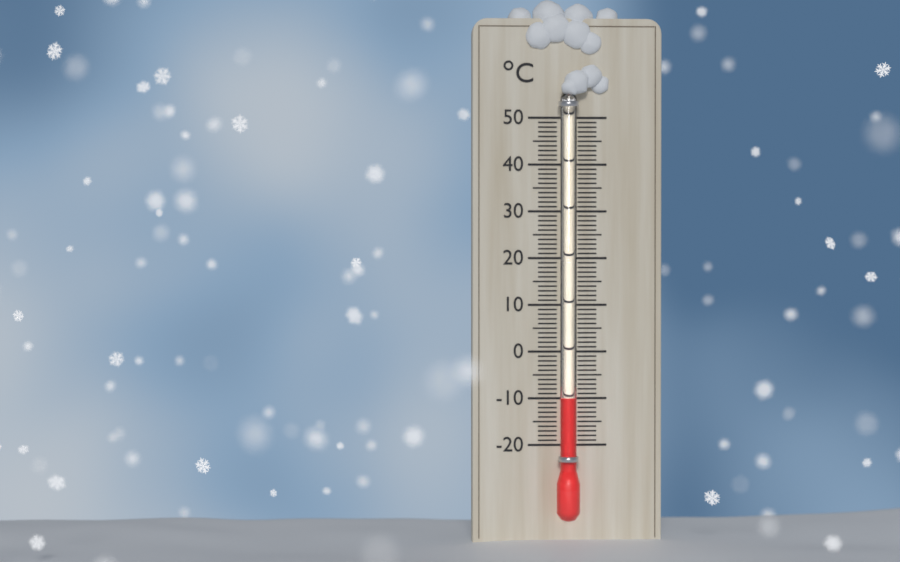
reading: -10 °C
